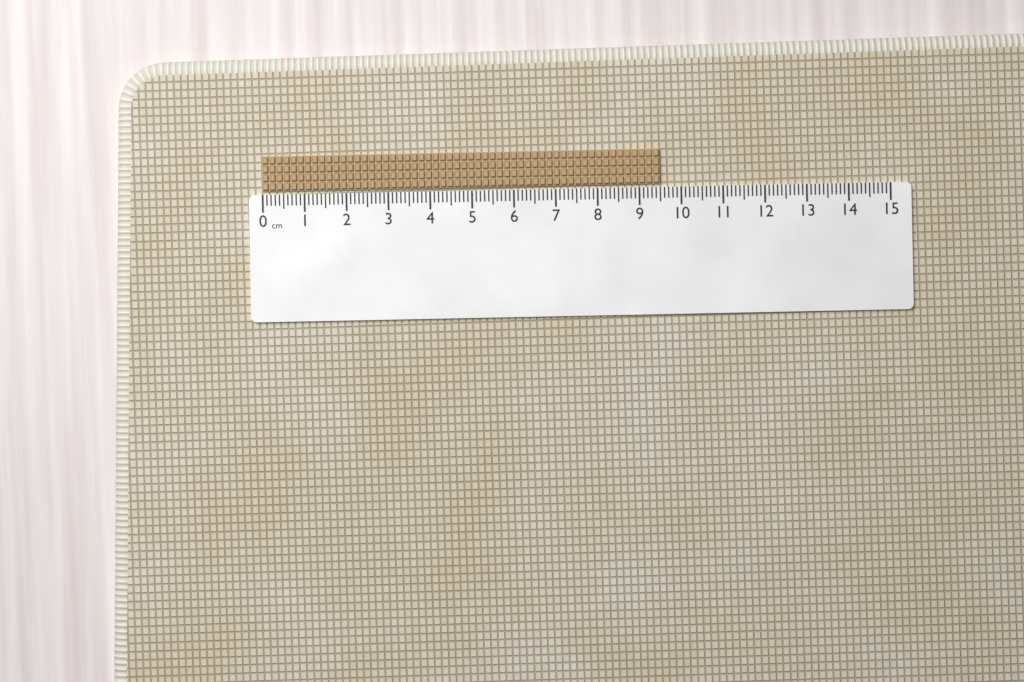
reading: 9.5 cm
